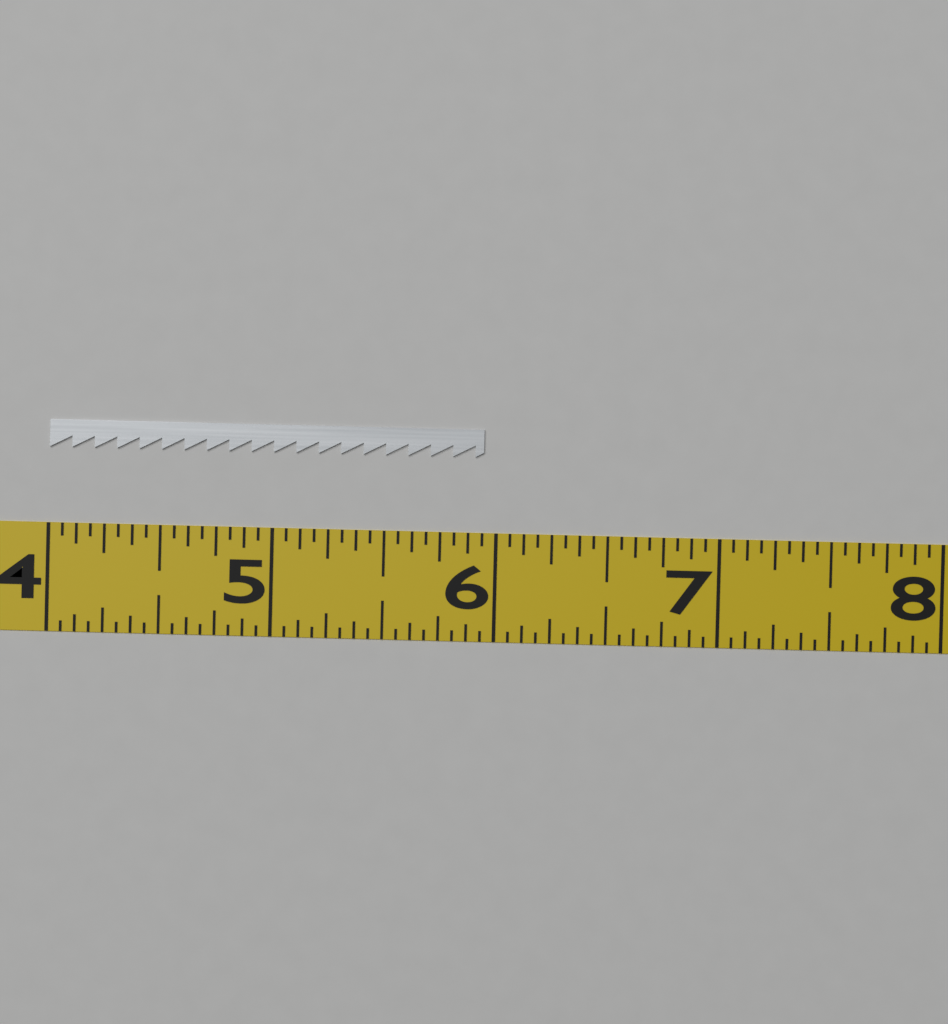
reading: 5.9375 (no unit)
